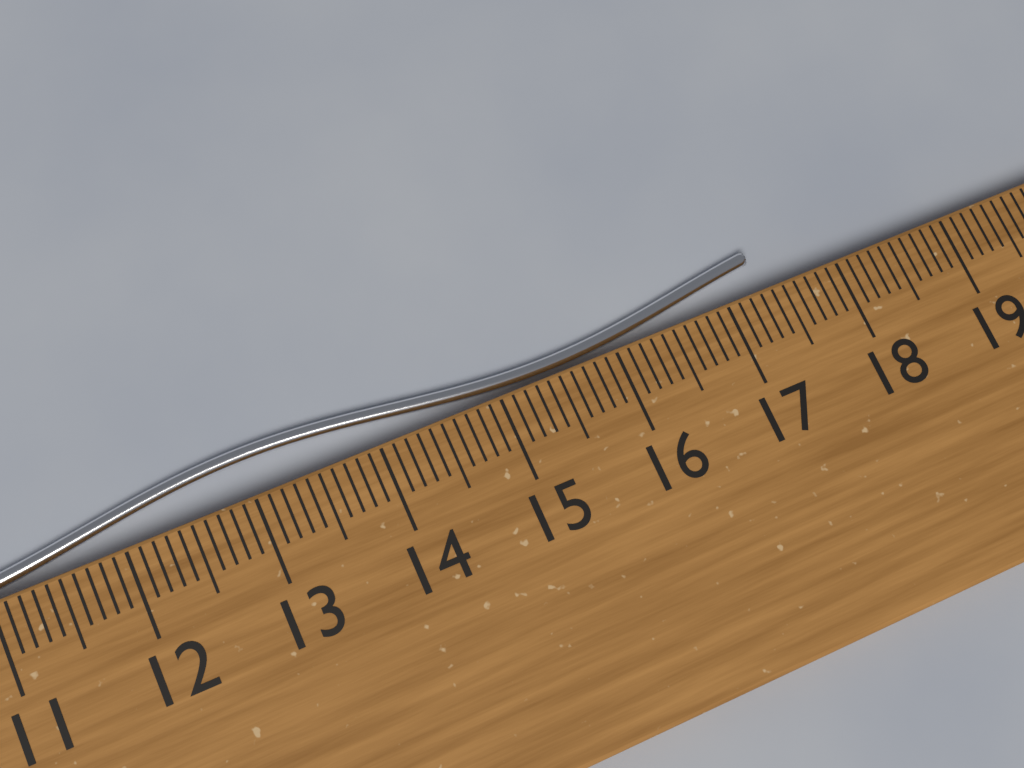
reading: 17.4 cm
